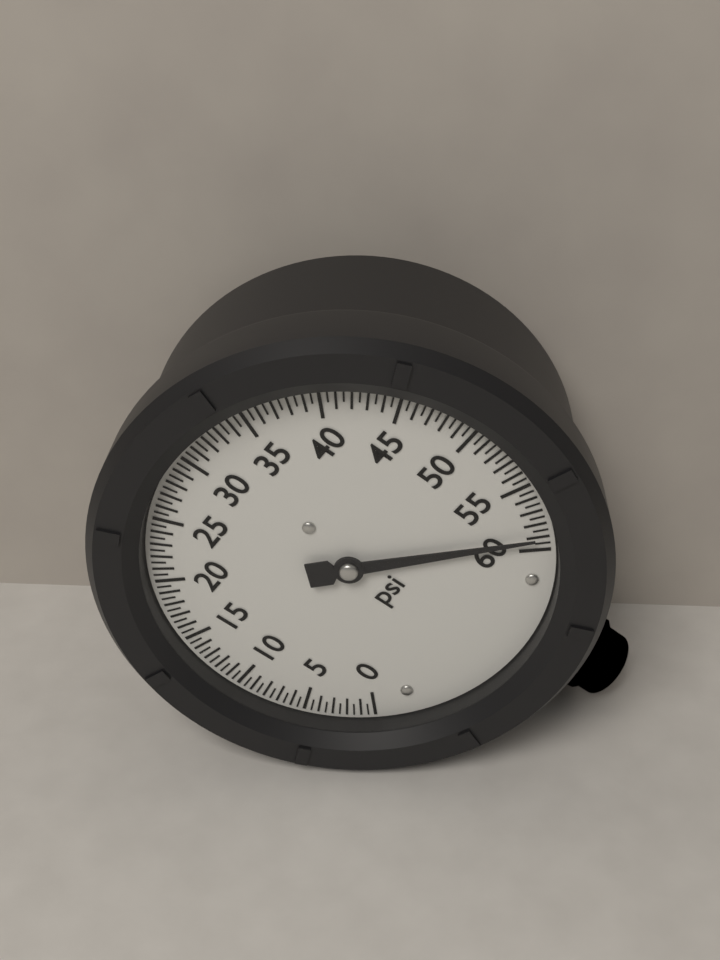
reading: 59.0 psi
